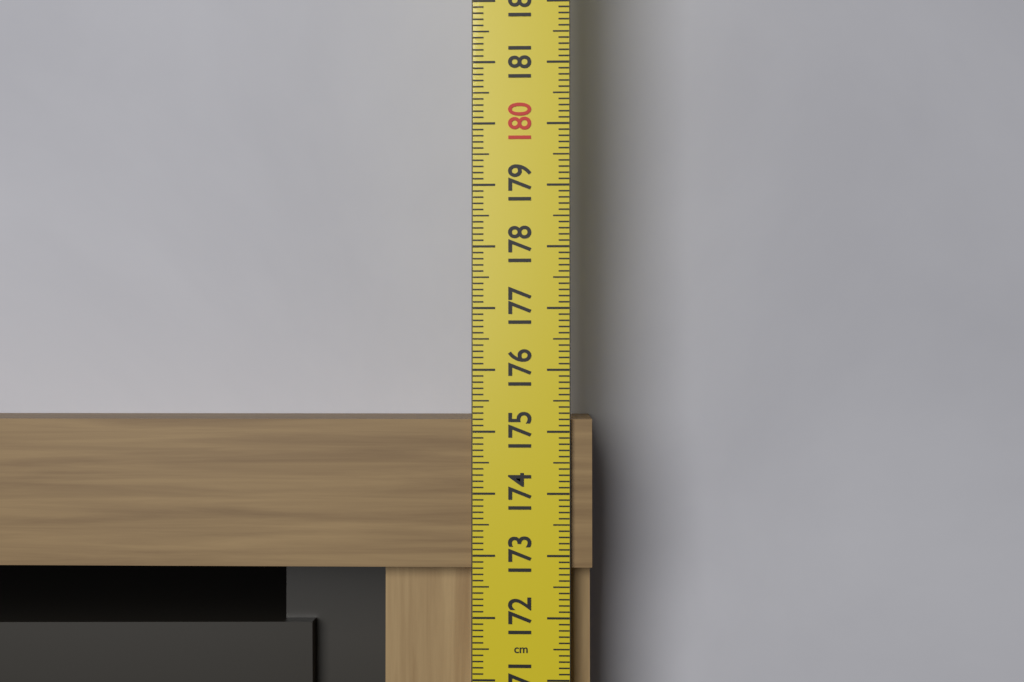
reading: 175.2 cm
